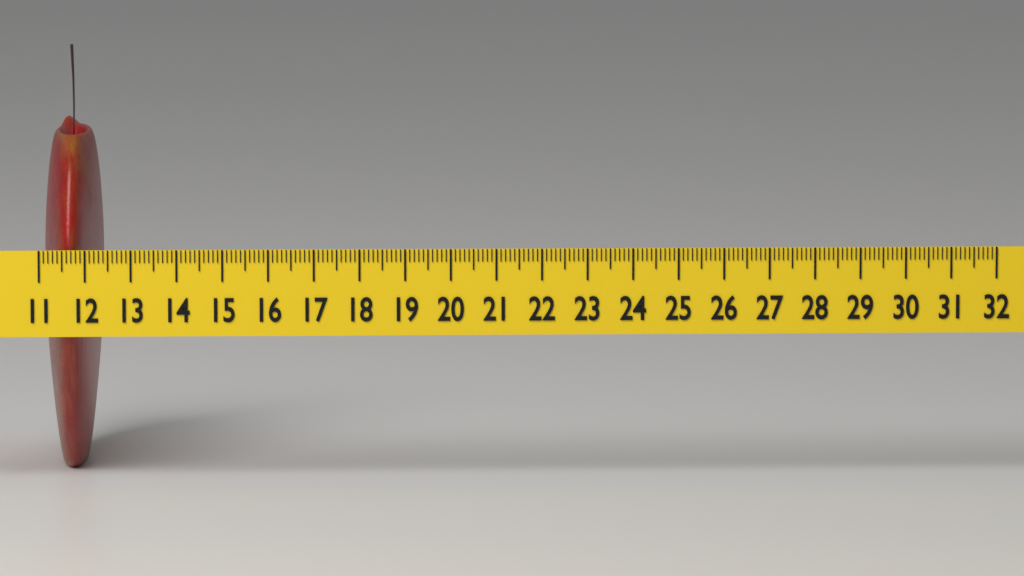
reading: 12.3 (no unit)
